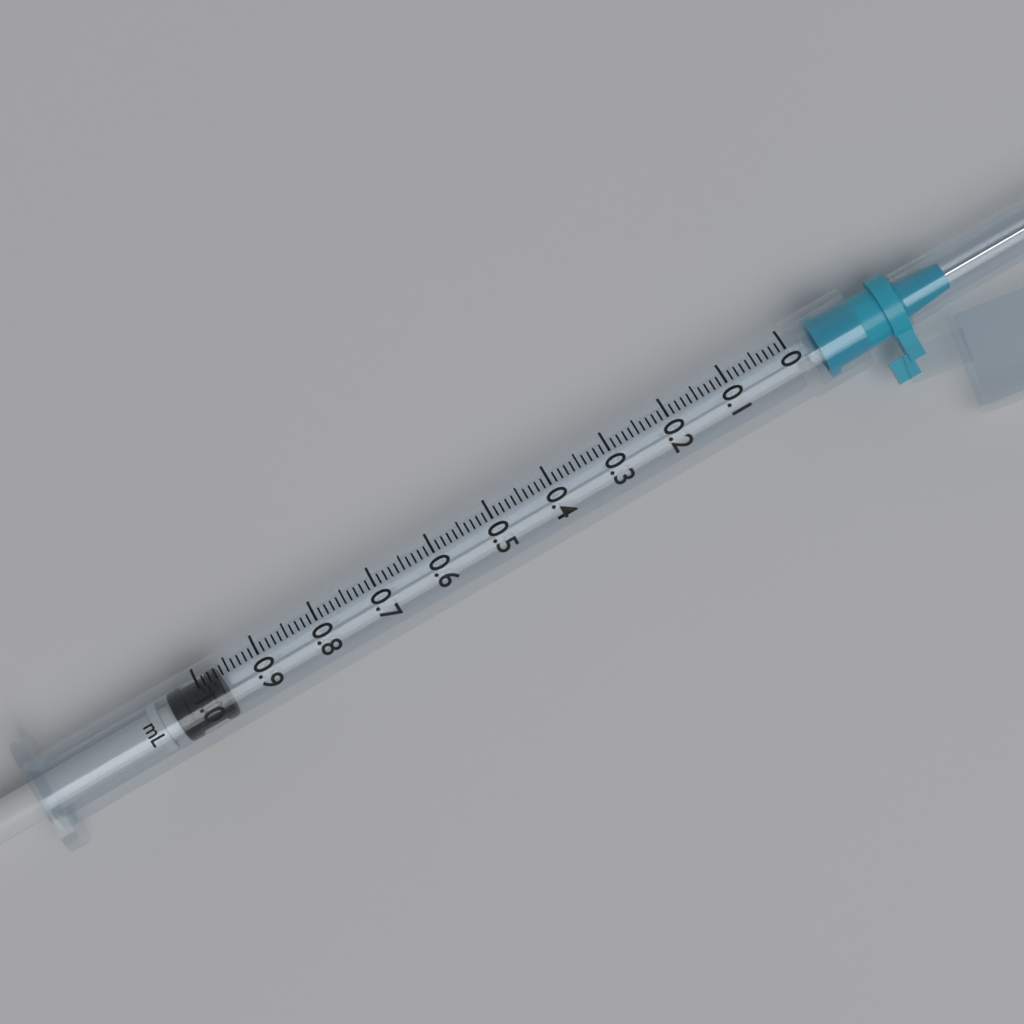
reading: 0.97 ml
